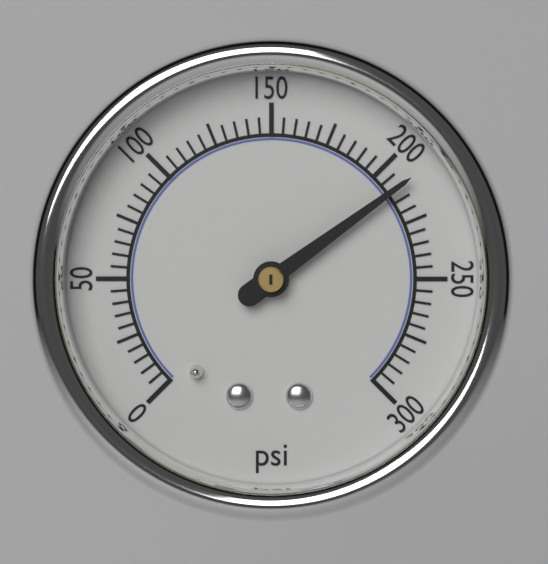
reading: 210 psi
